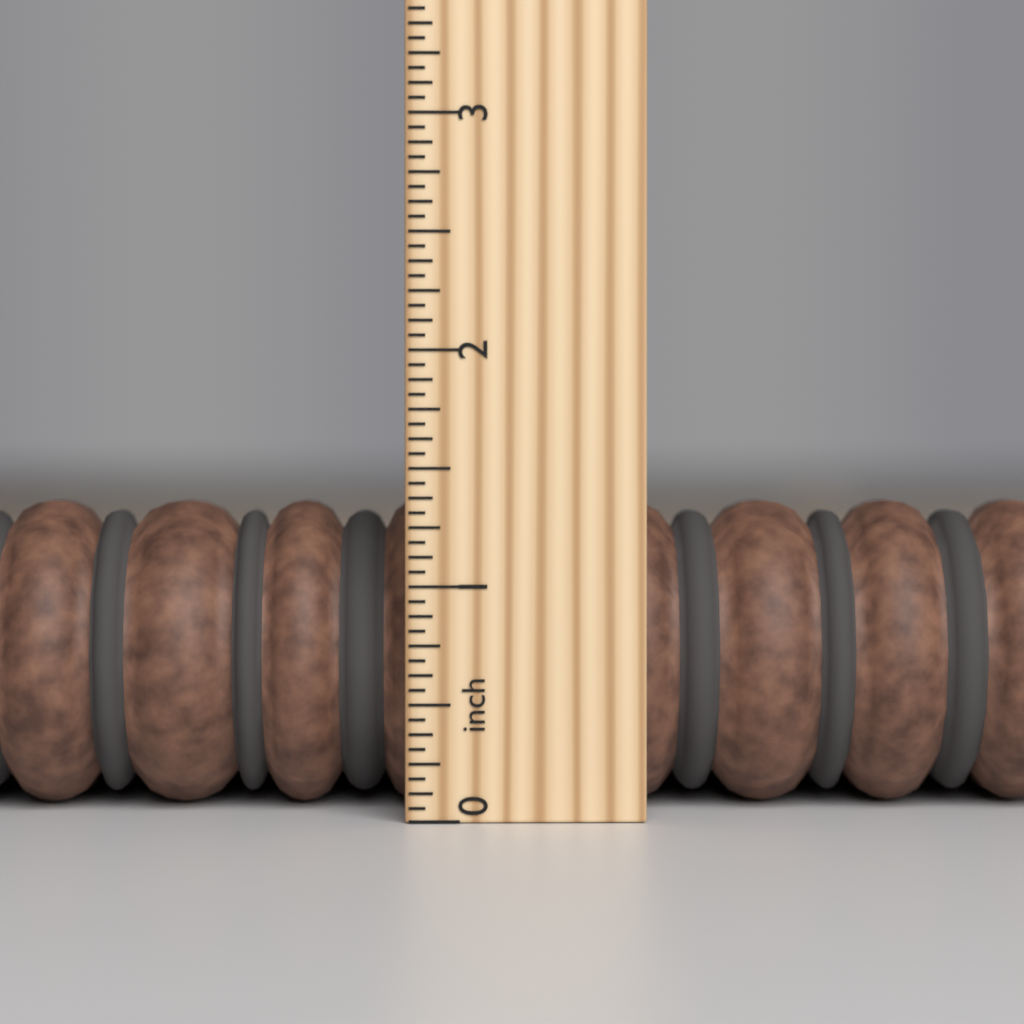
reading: 1.3750 inch
